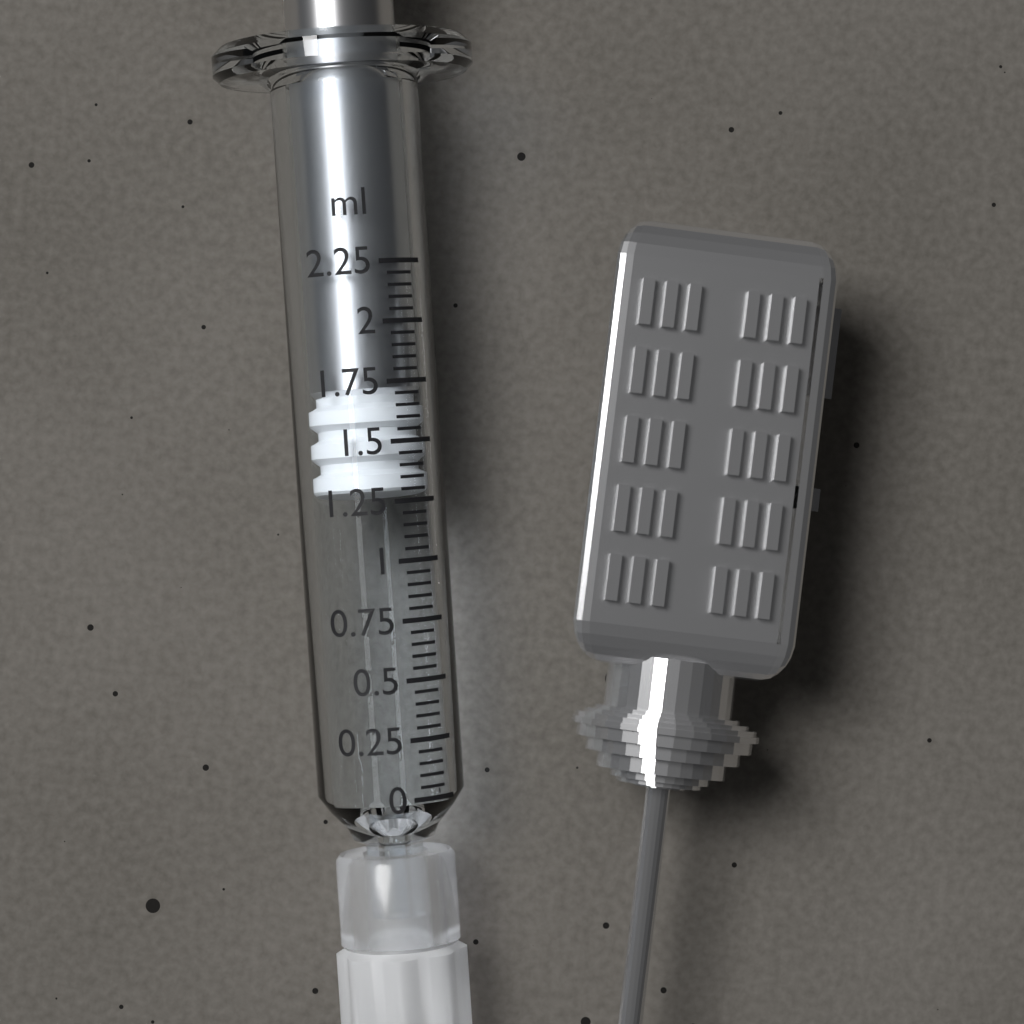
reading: 1.30 ml
